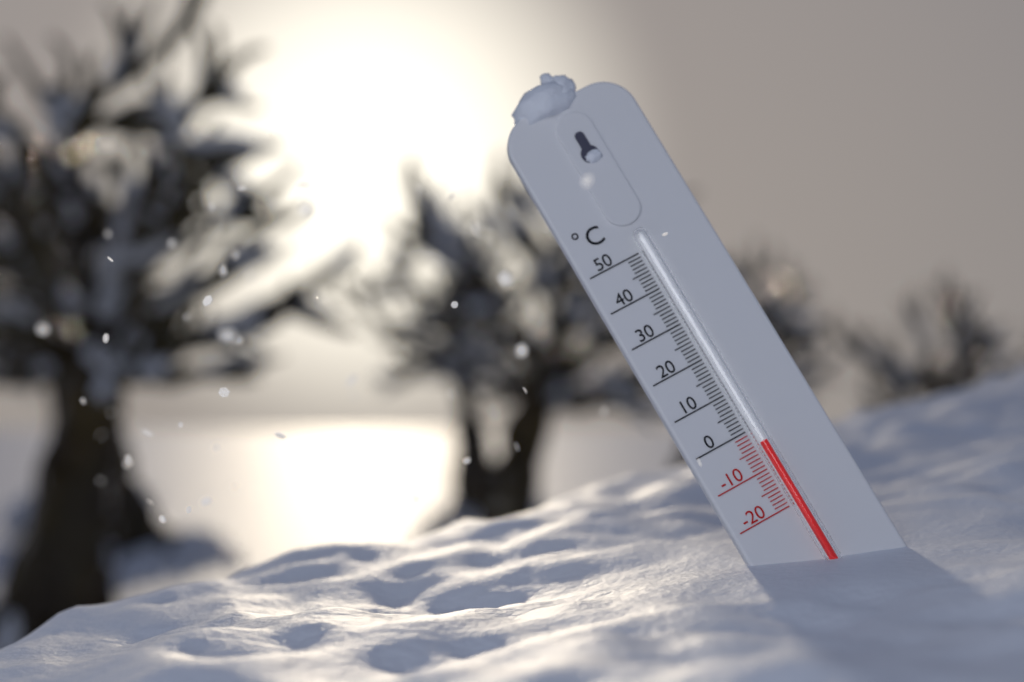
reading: -4 °C
